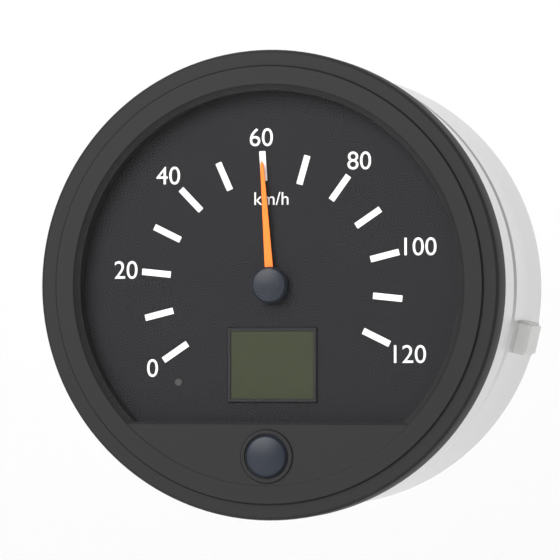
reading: 60 km/h
